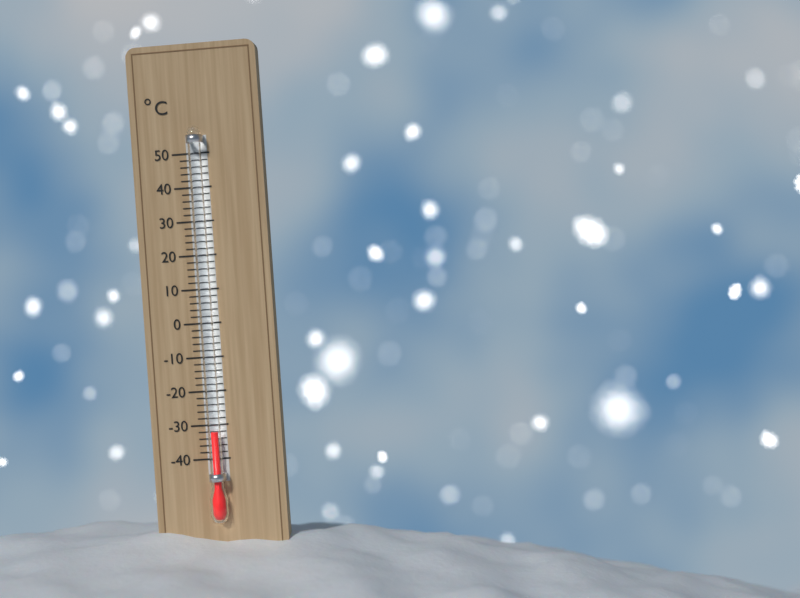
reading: -32 °C
